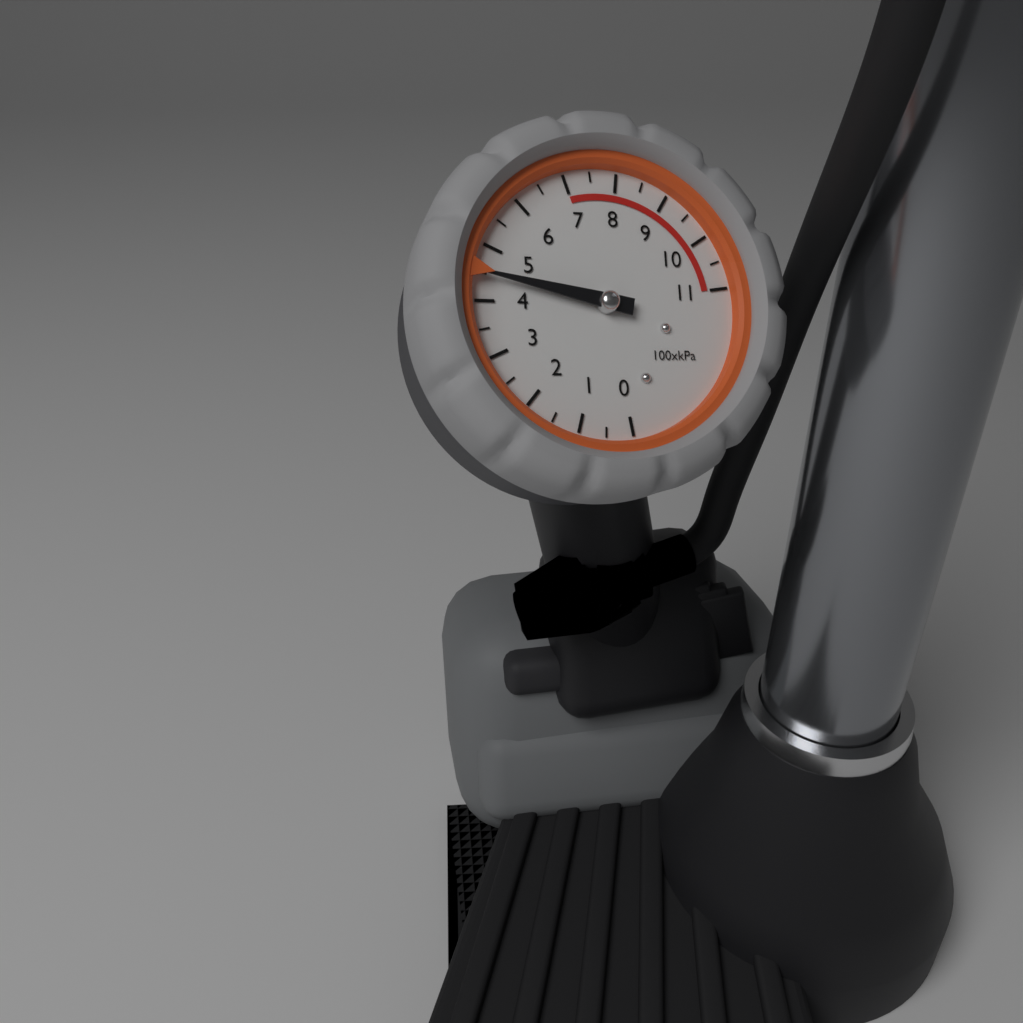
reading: 450 kPa
